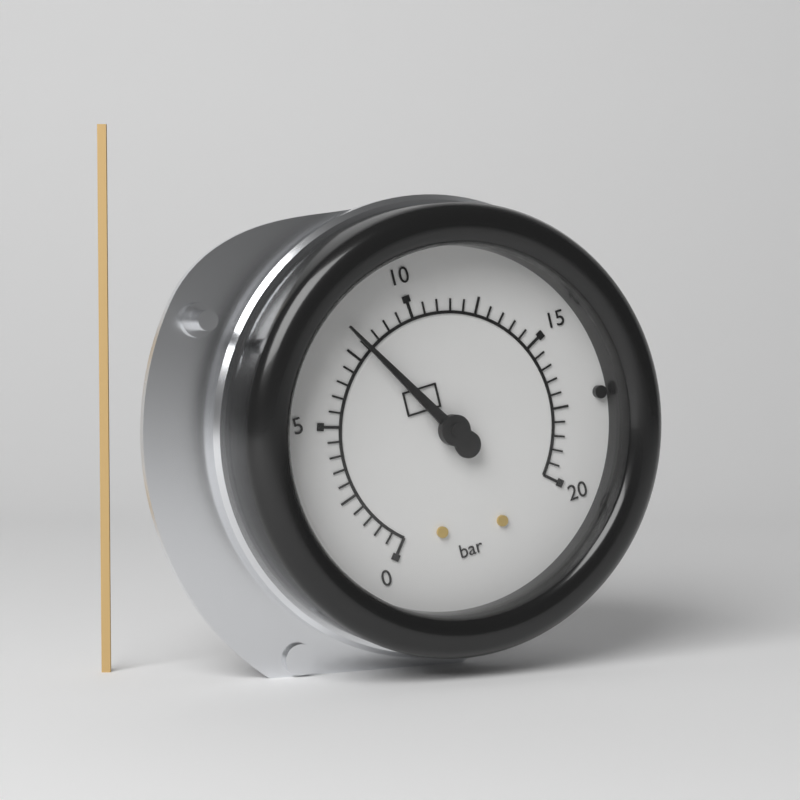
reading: 8.0 bar
